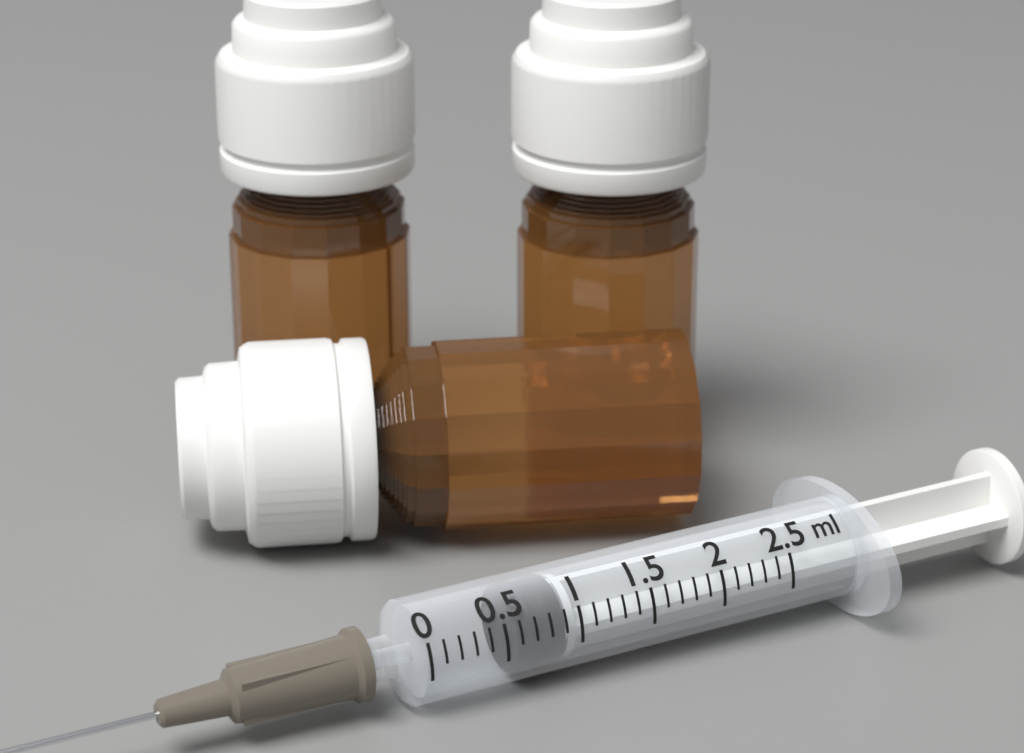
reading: 0.6 ml
